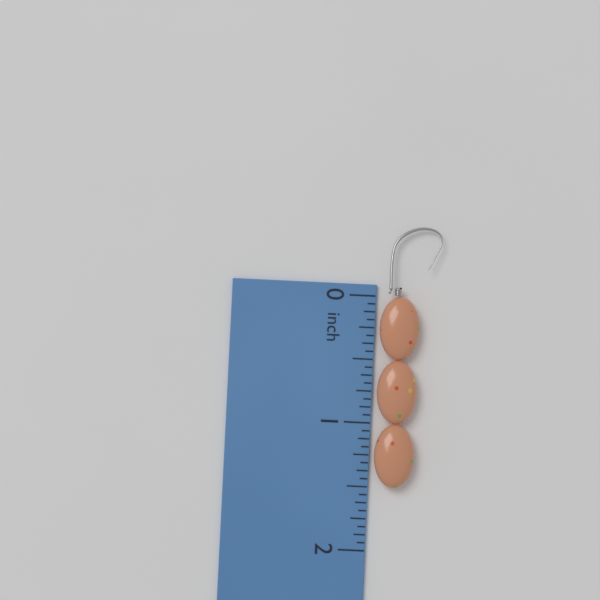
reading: 1.5000 inch
